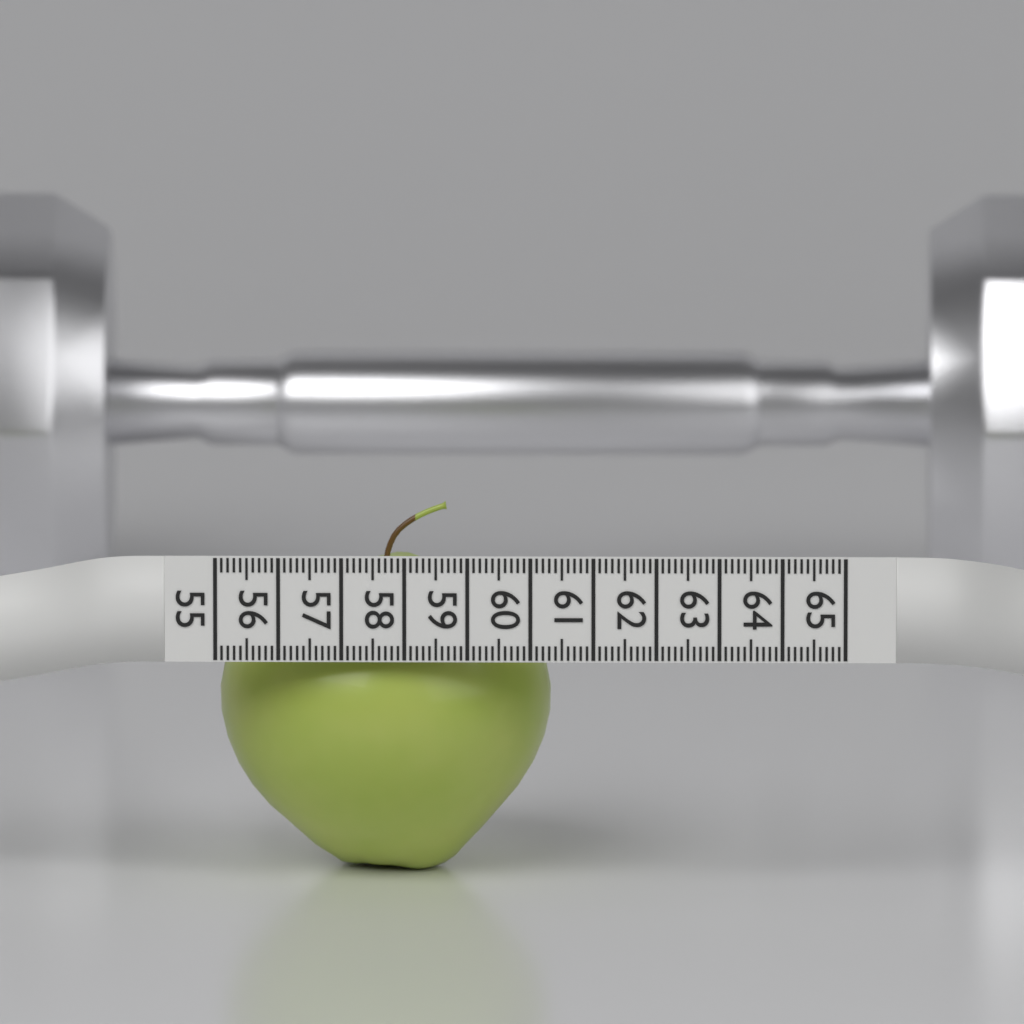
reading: 60.3 (no unit)
